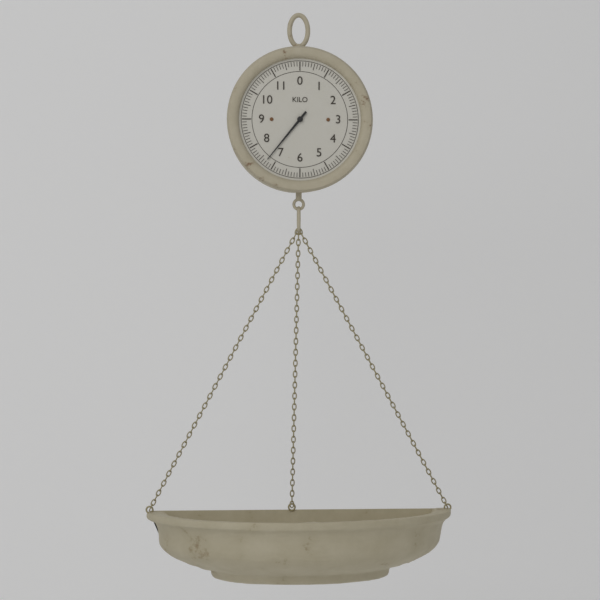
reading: 7.3 kg
